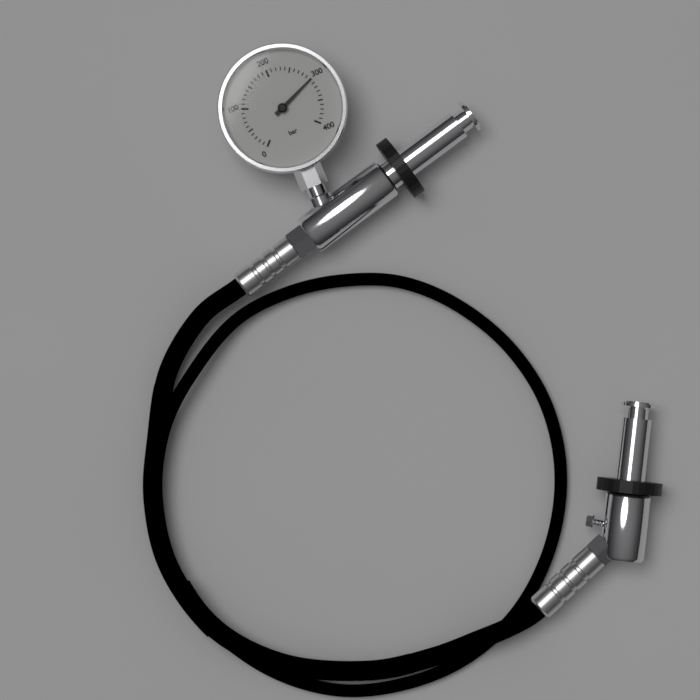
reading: 300 bar
